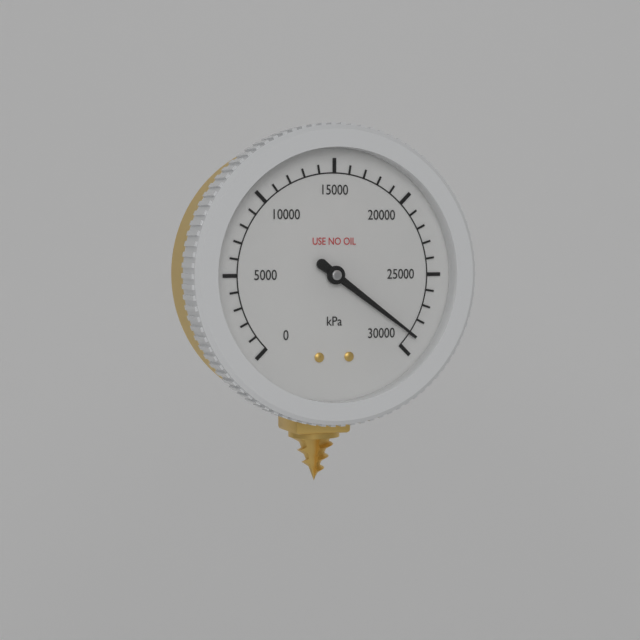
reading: 29000 kPa
